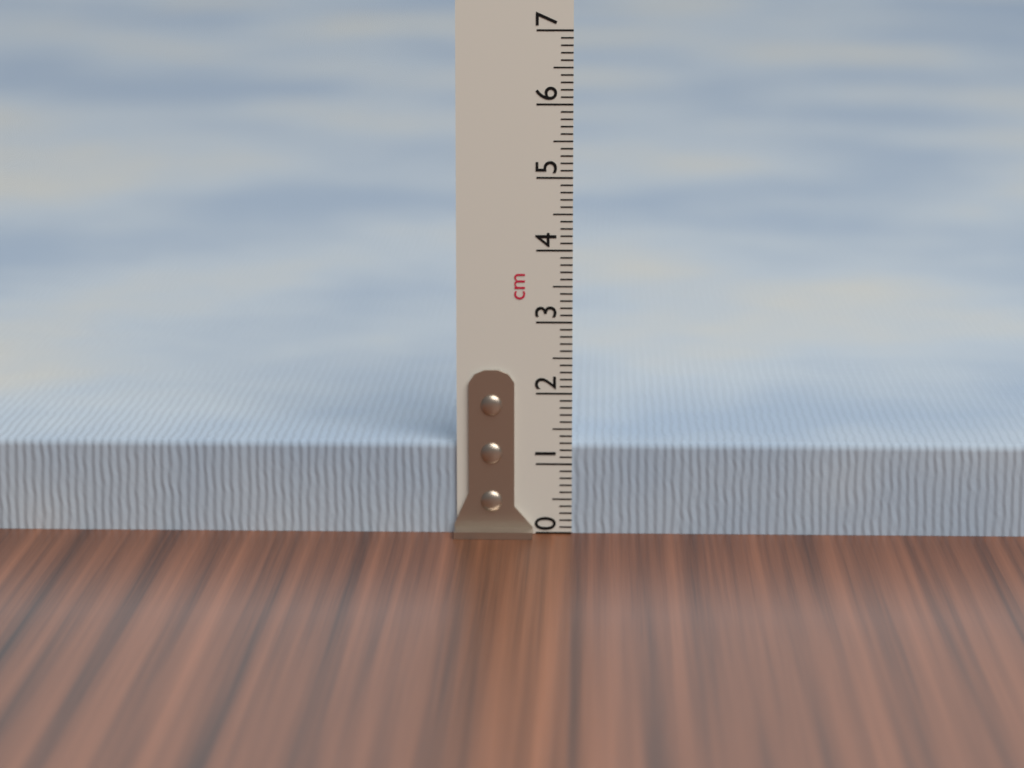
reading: 1.3 cm
